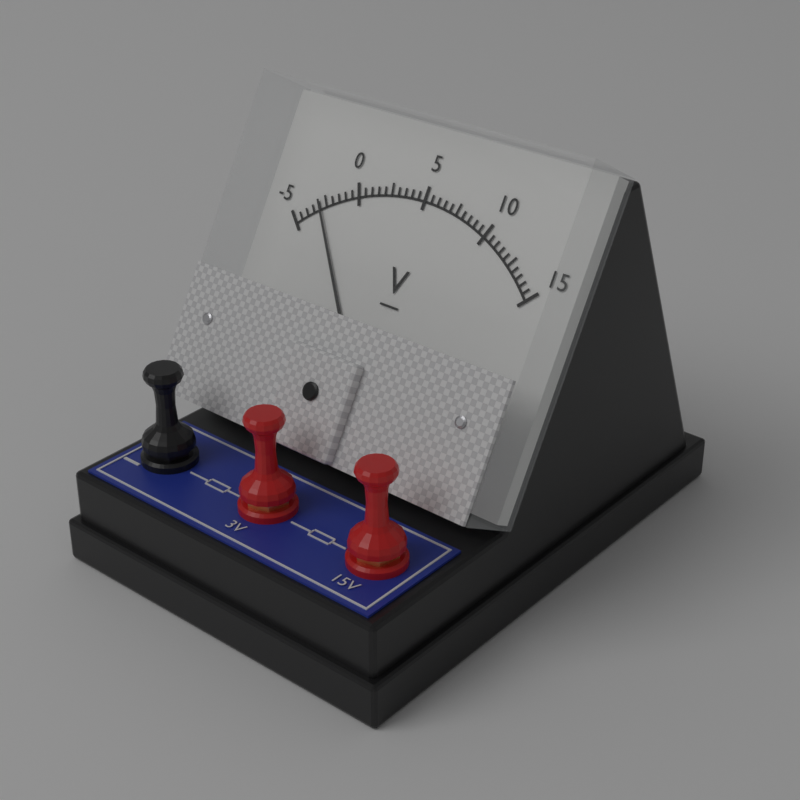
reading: -3.0 V
